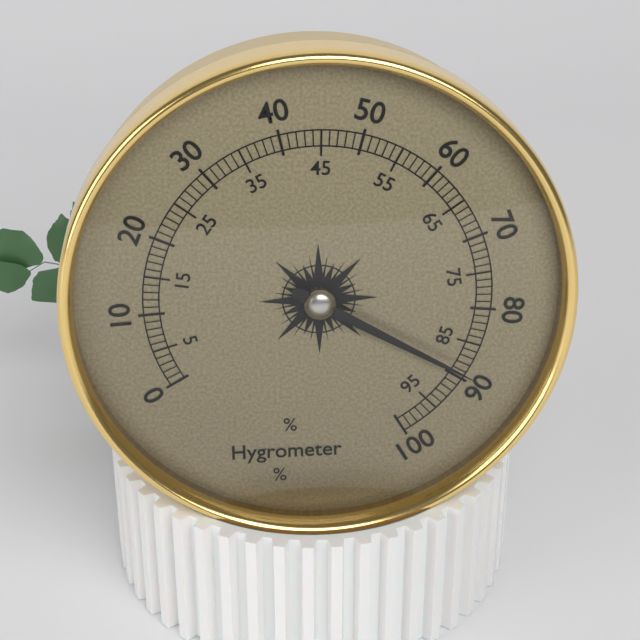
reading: 89 %
